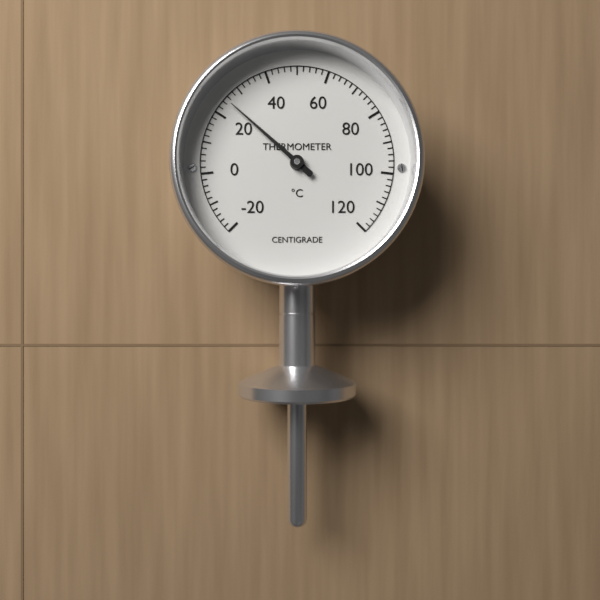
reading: 25 °C
